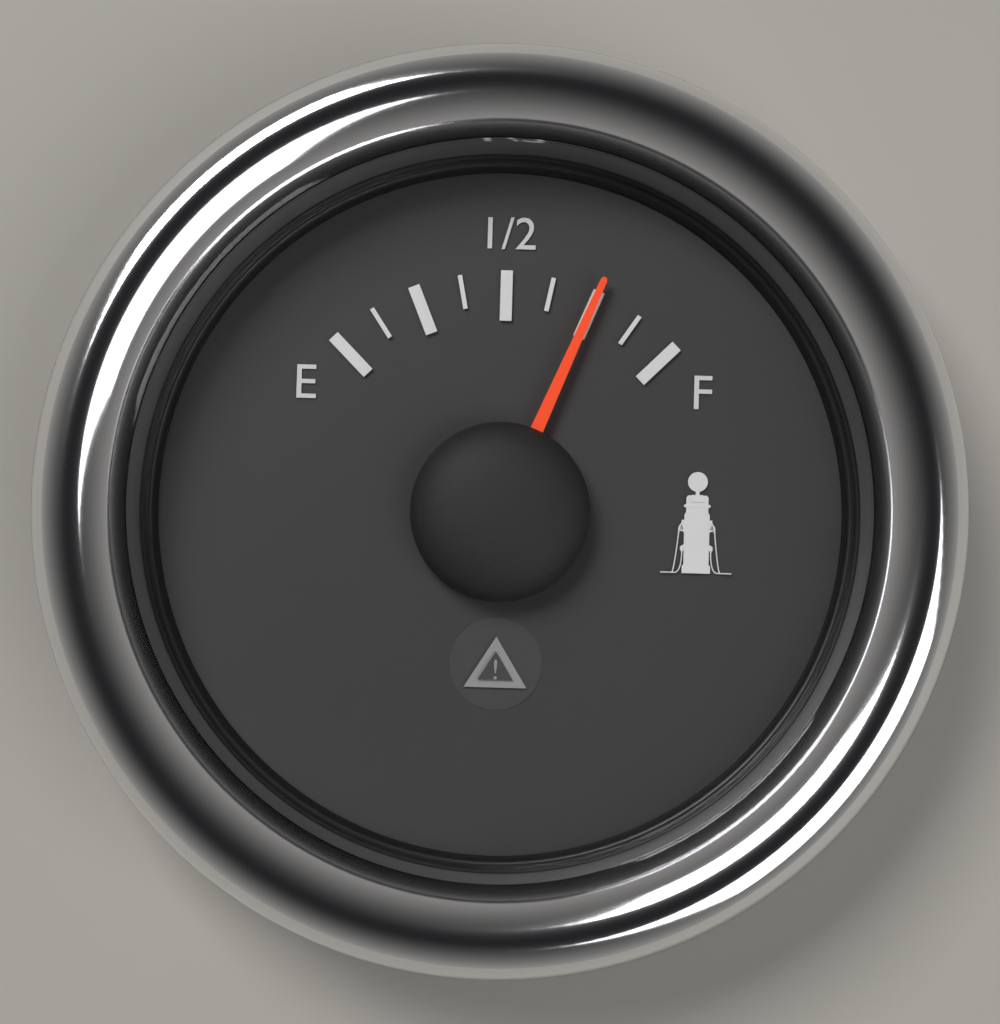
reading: 0.750 (no unit)
